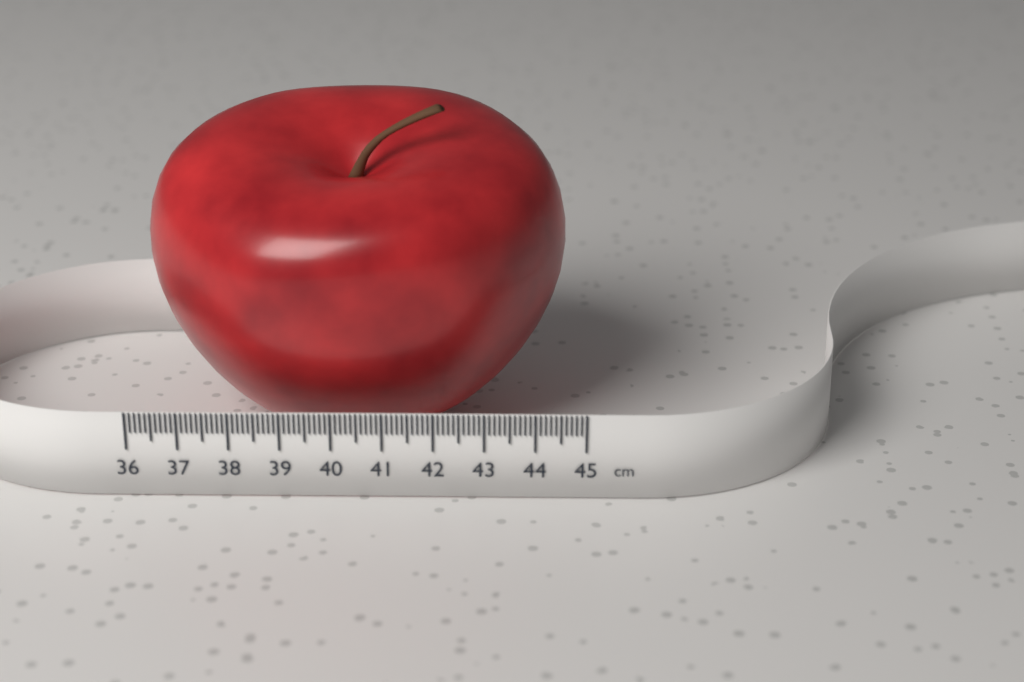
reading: 44.6 cm
